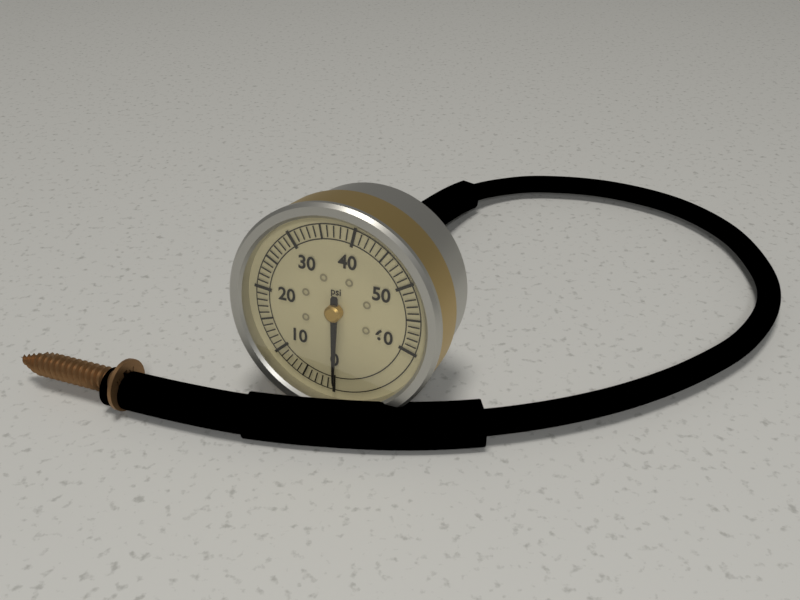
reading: 0 psi
